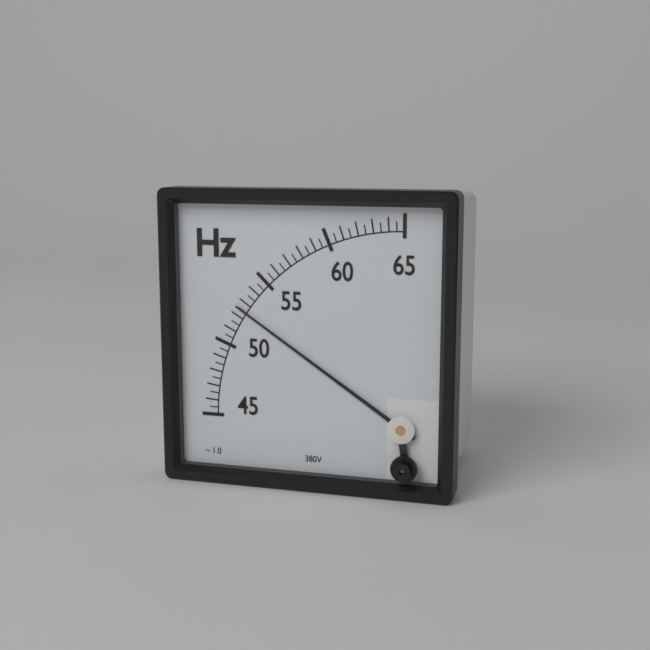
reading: 52.5 Hz
